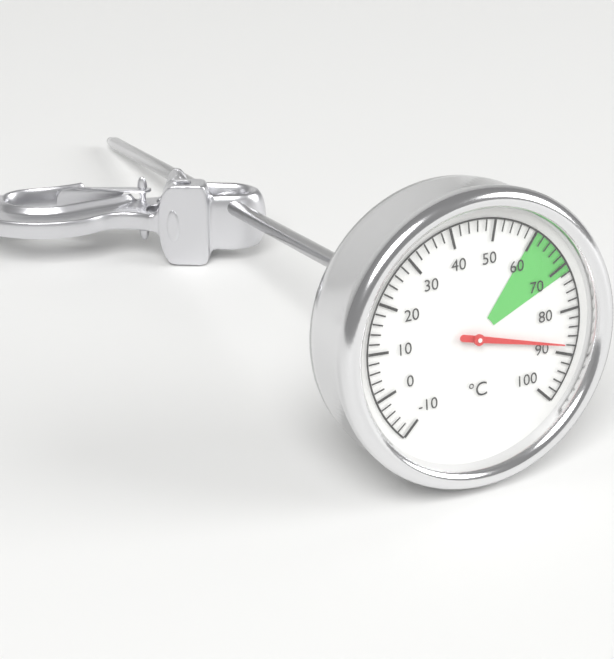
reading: 88 °C
